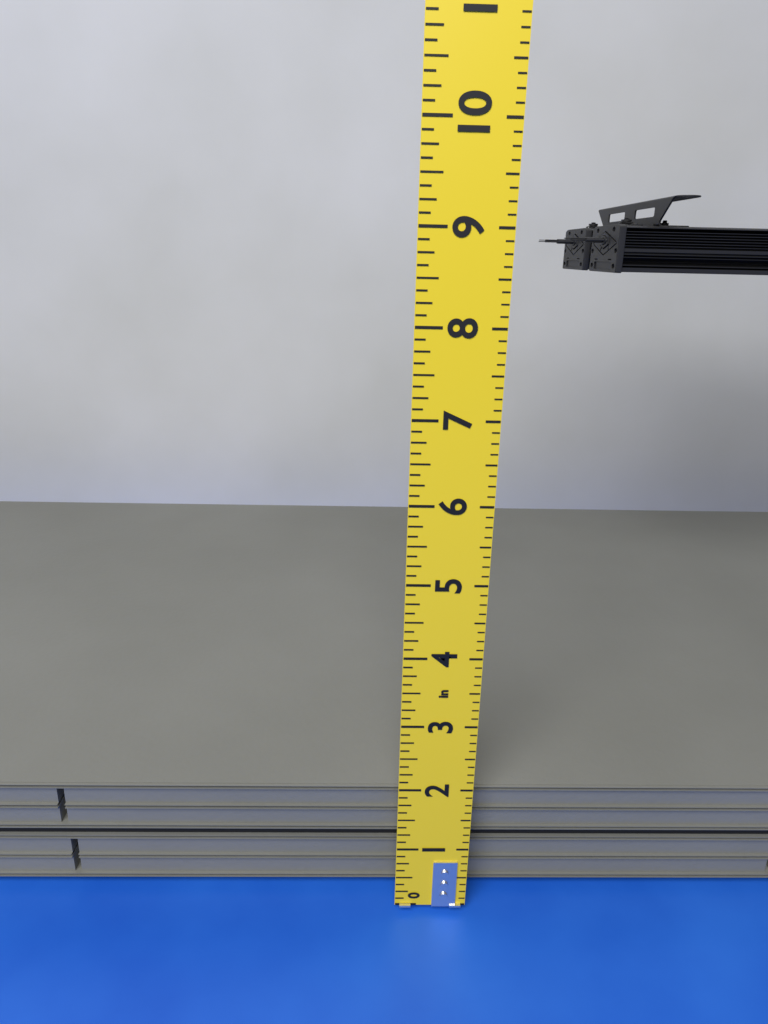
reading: 1.750 in
